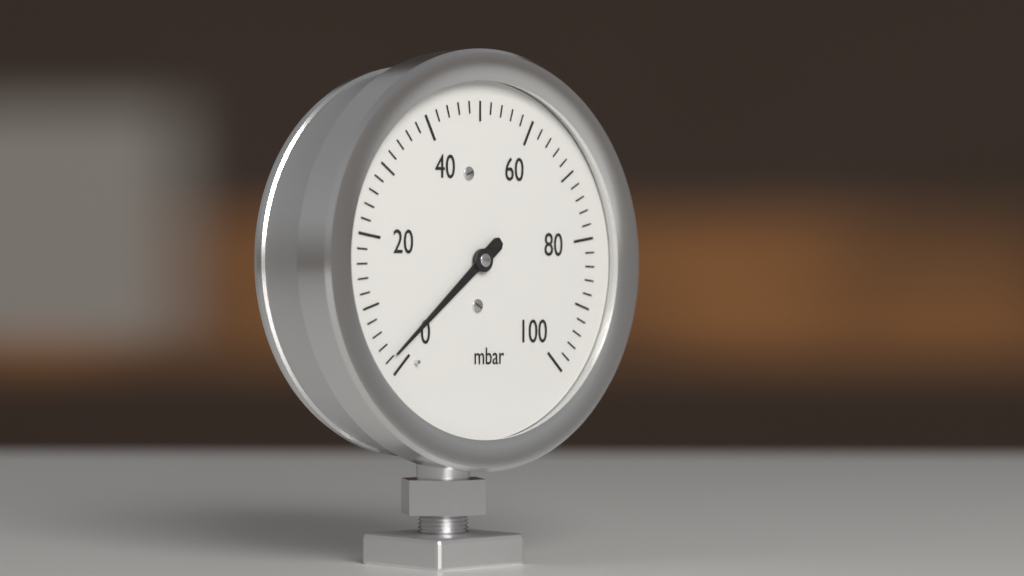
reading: 2 mbar
